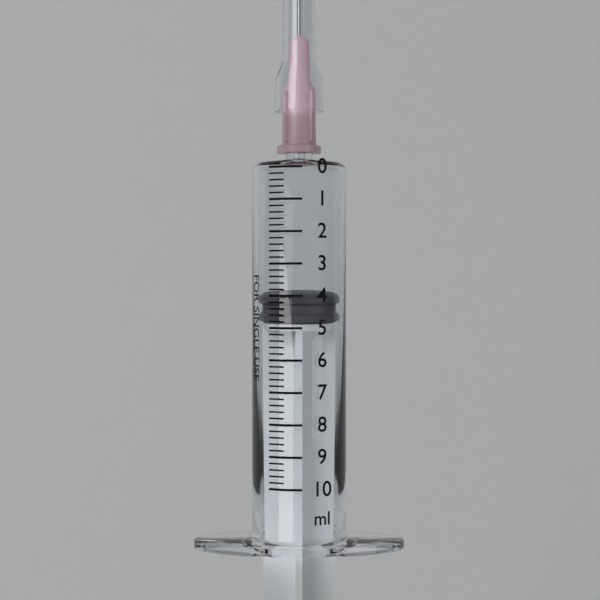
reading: 4.0 ml
